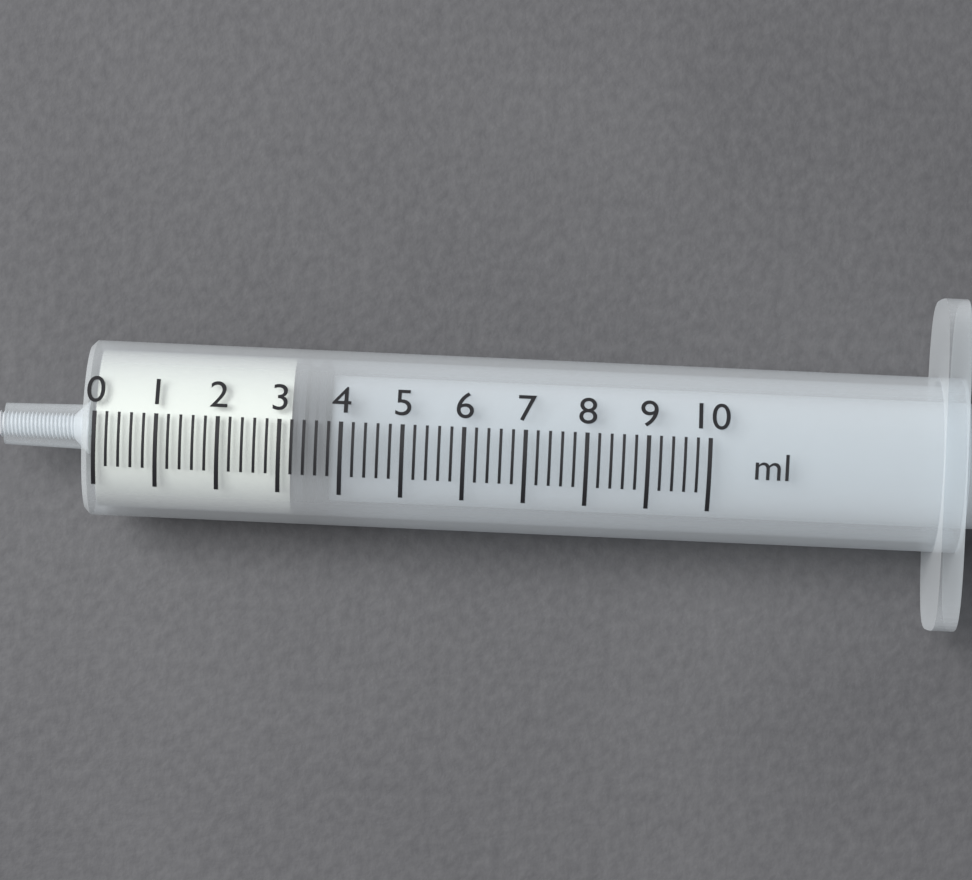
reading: 3.2 ml
